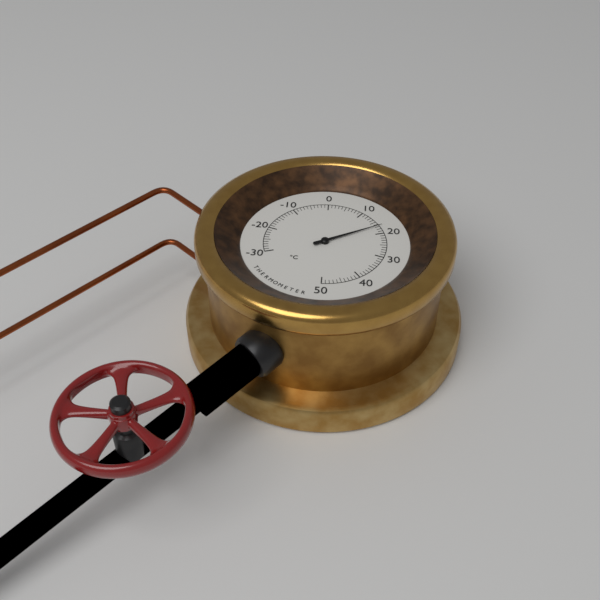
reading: 17 °C
